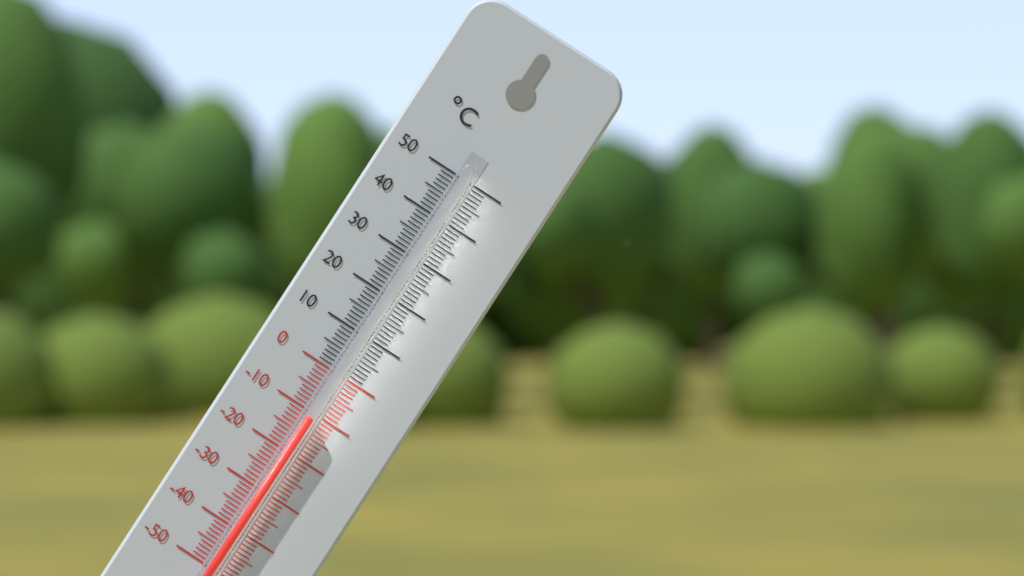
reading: -11 °C
